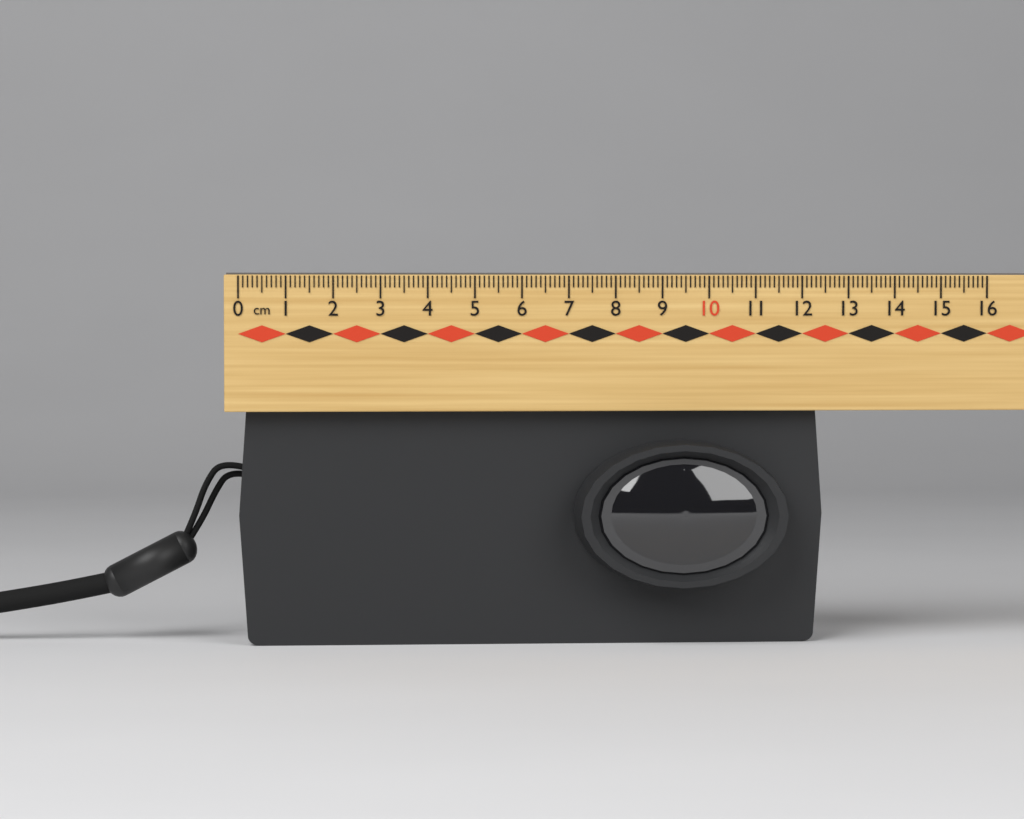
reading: 12.5 cm
